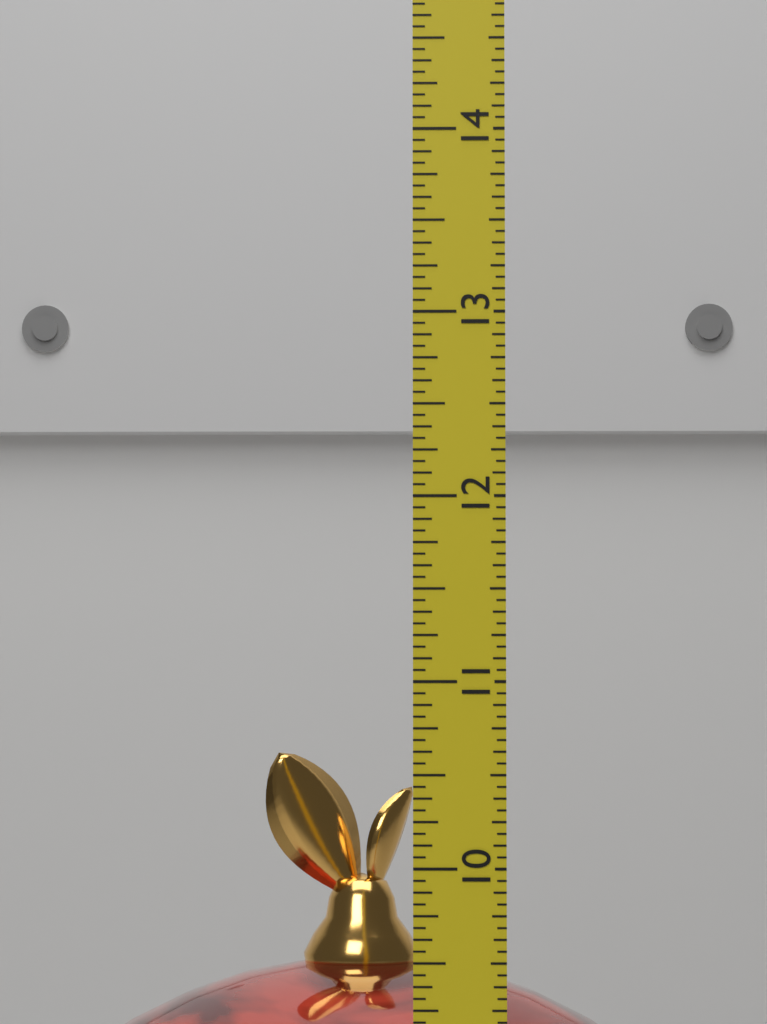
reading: 10.5625 (no unit)
